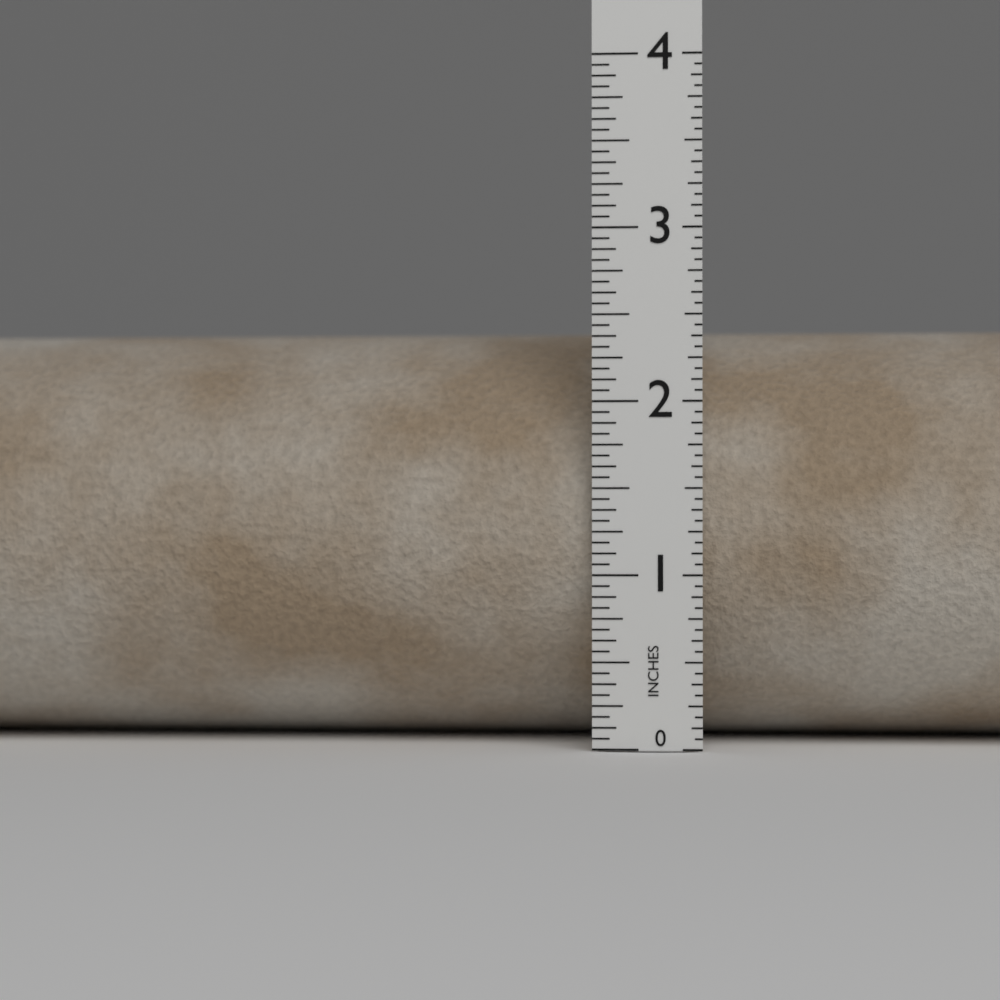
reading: 2.5000 in
